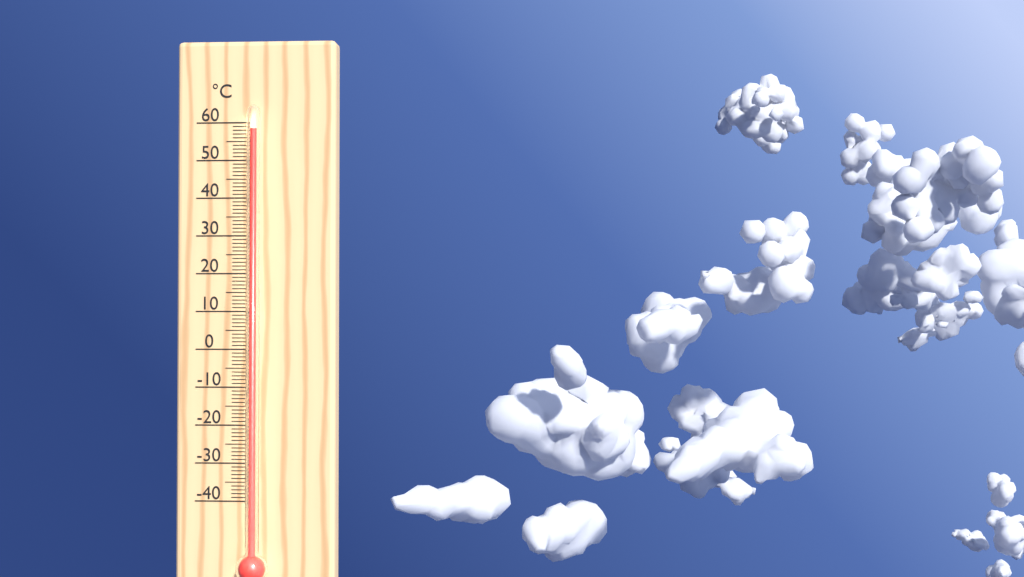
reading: 58 °C
